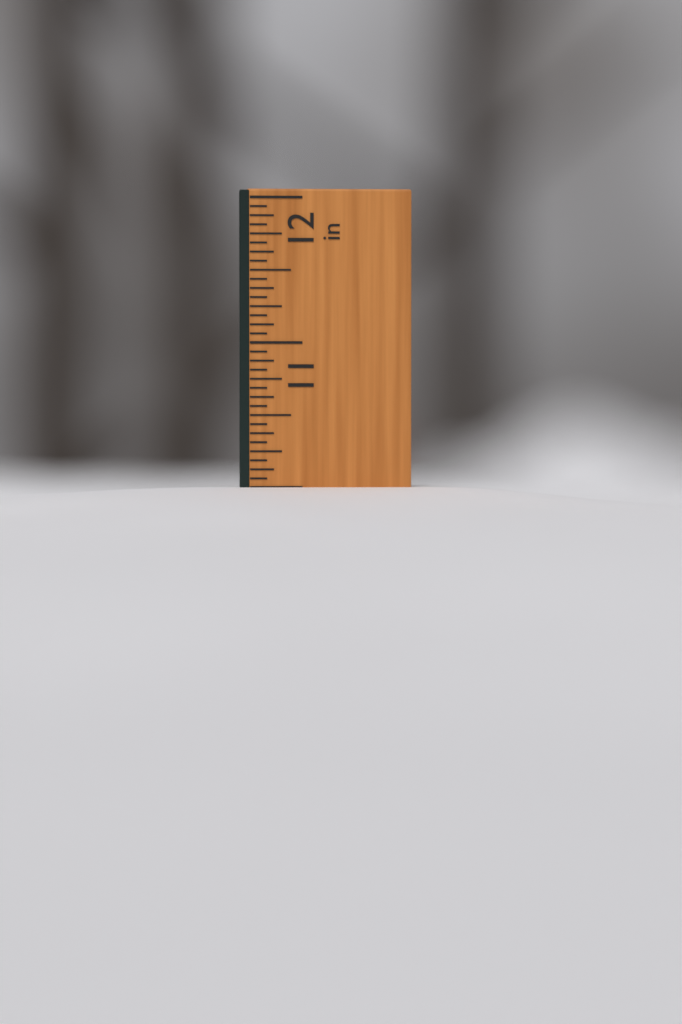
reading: 10.0000 in
